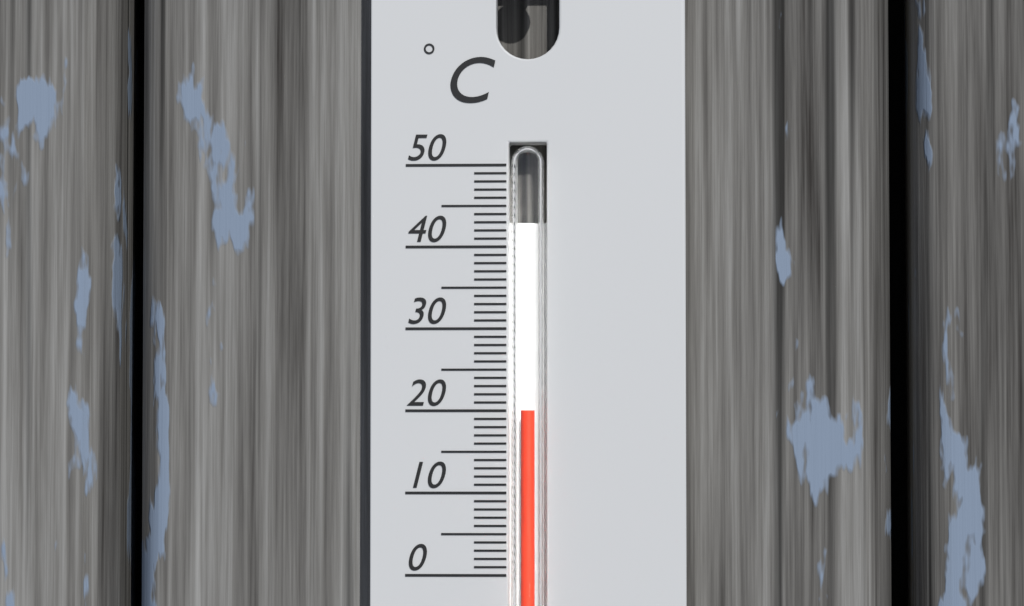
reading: 20 °C
